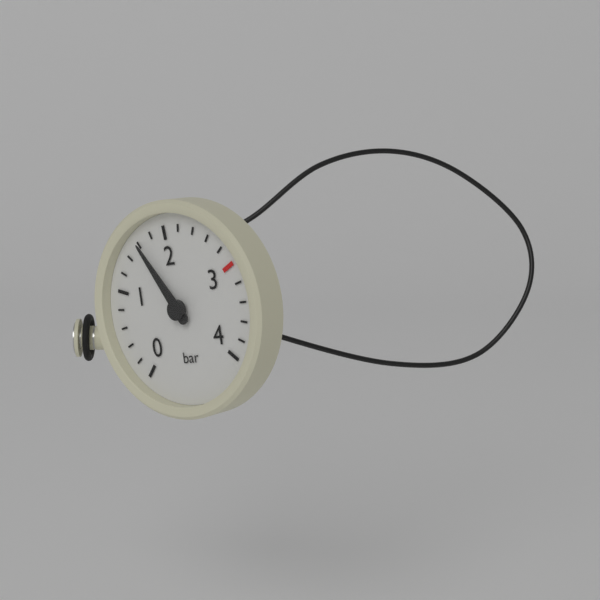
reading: 1.6 bar
